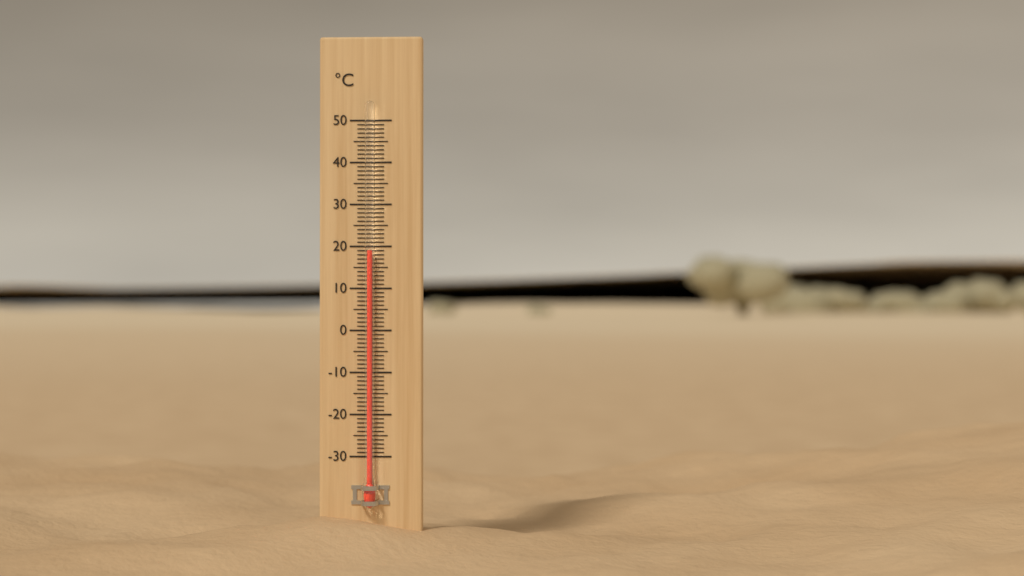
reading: 19 °C
